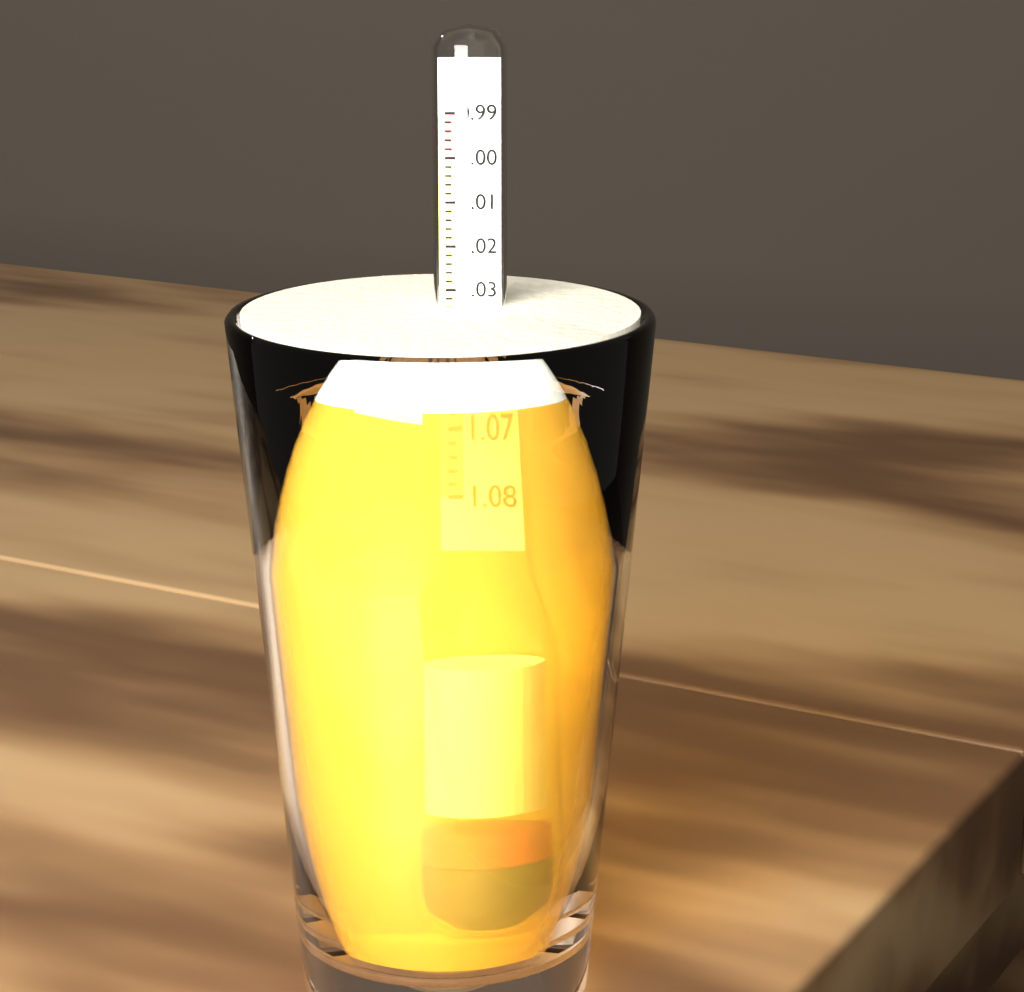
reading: 1.034 (no unit)
